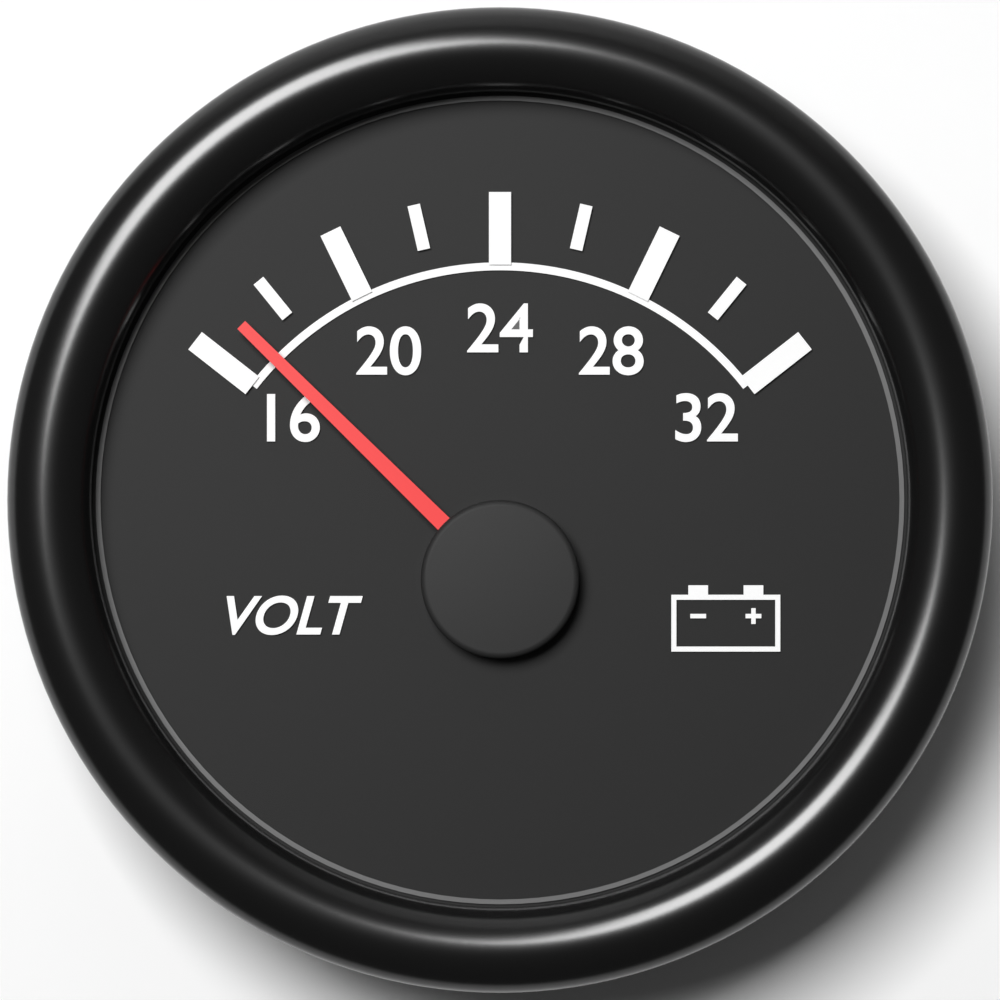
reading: 17 V
